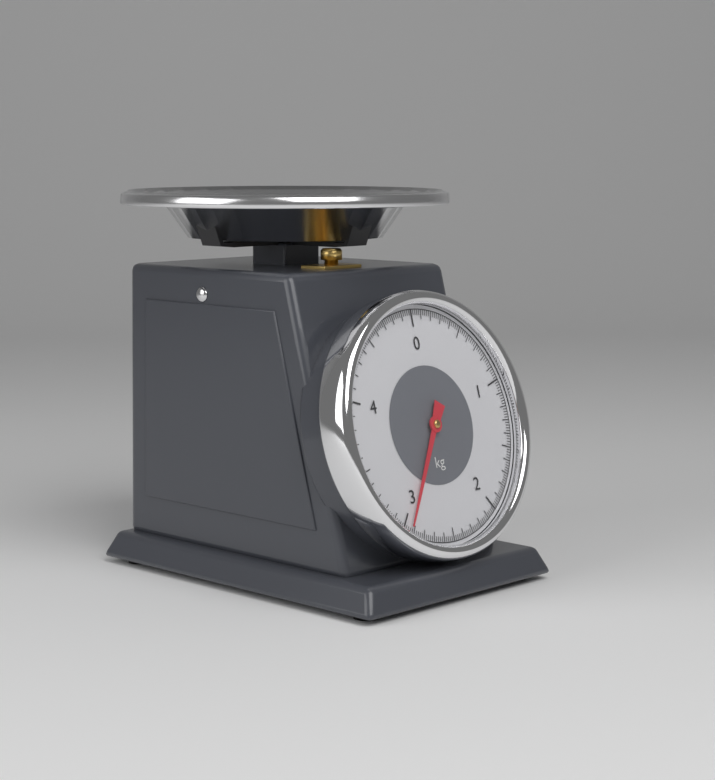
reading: 2.94 kg
